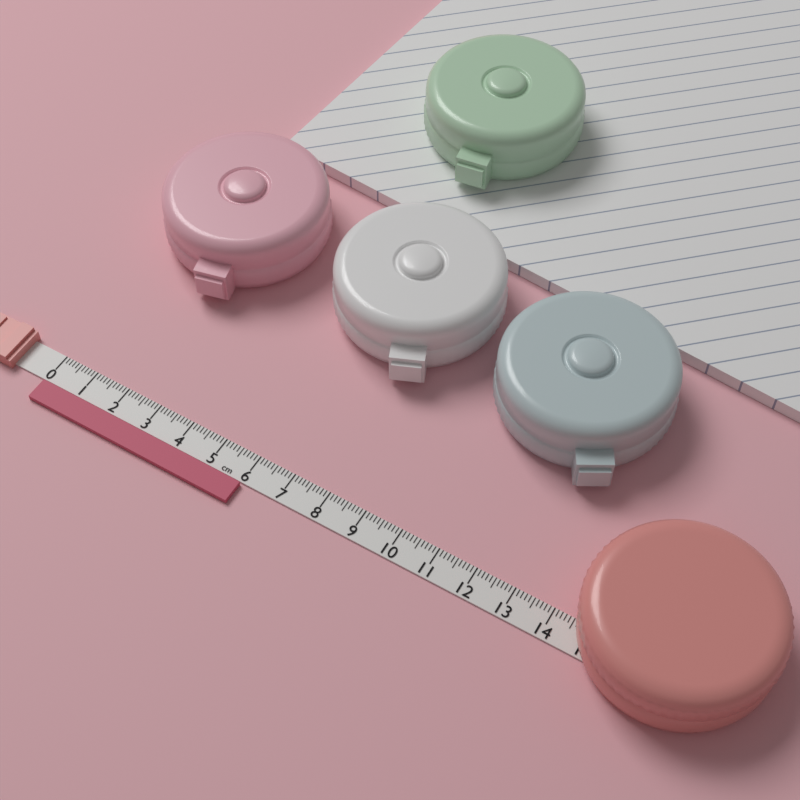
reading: 6.0 cm
